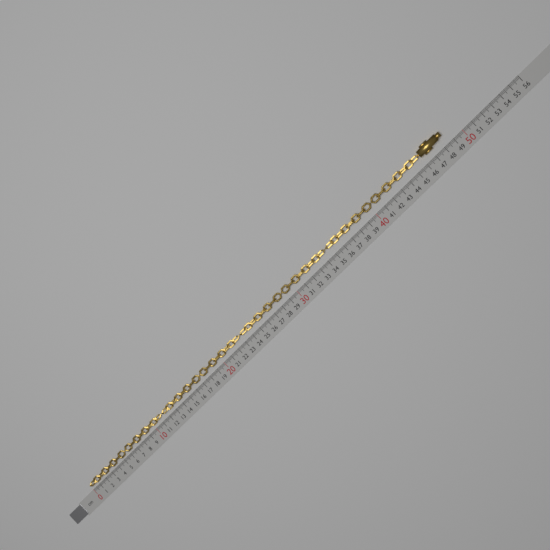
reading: 48.5 cm
